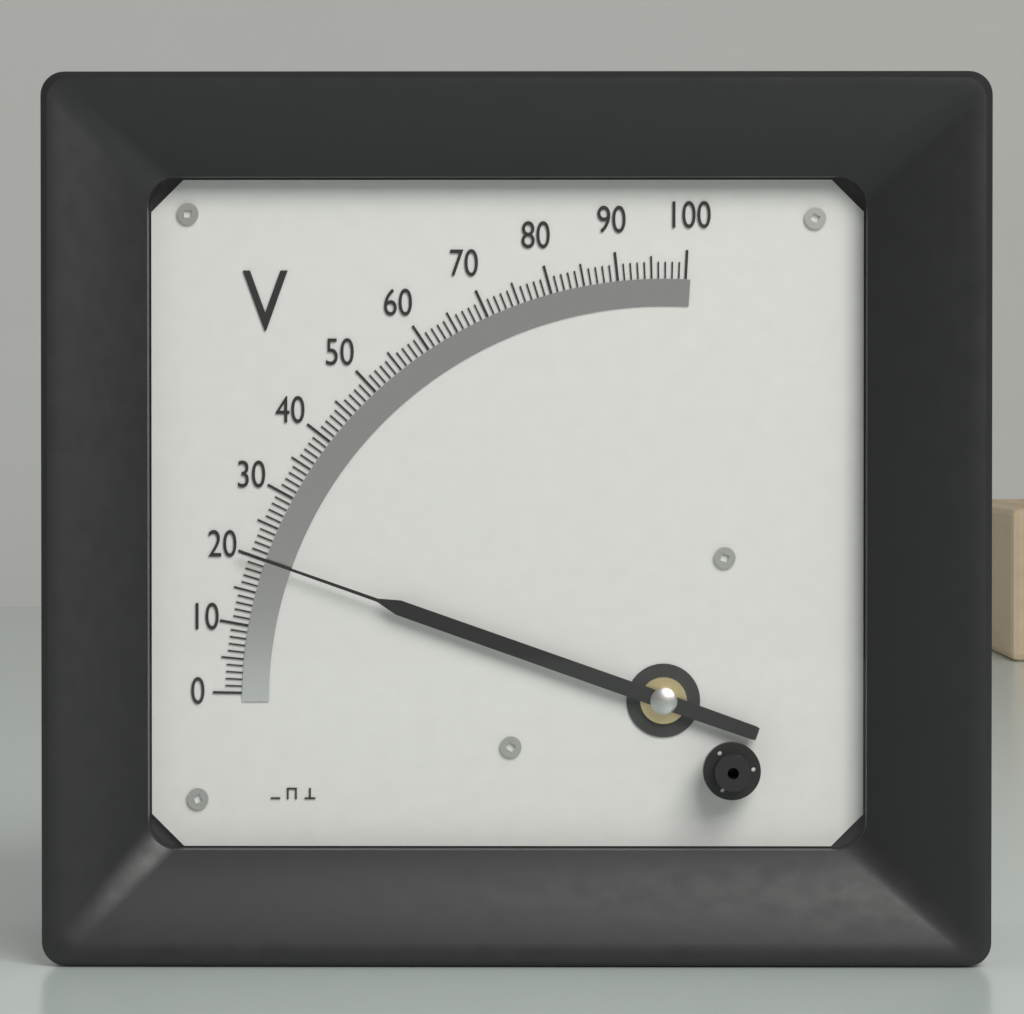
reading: 20 V
